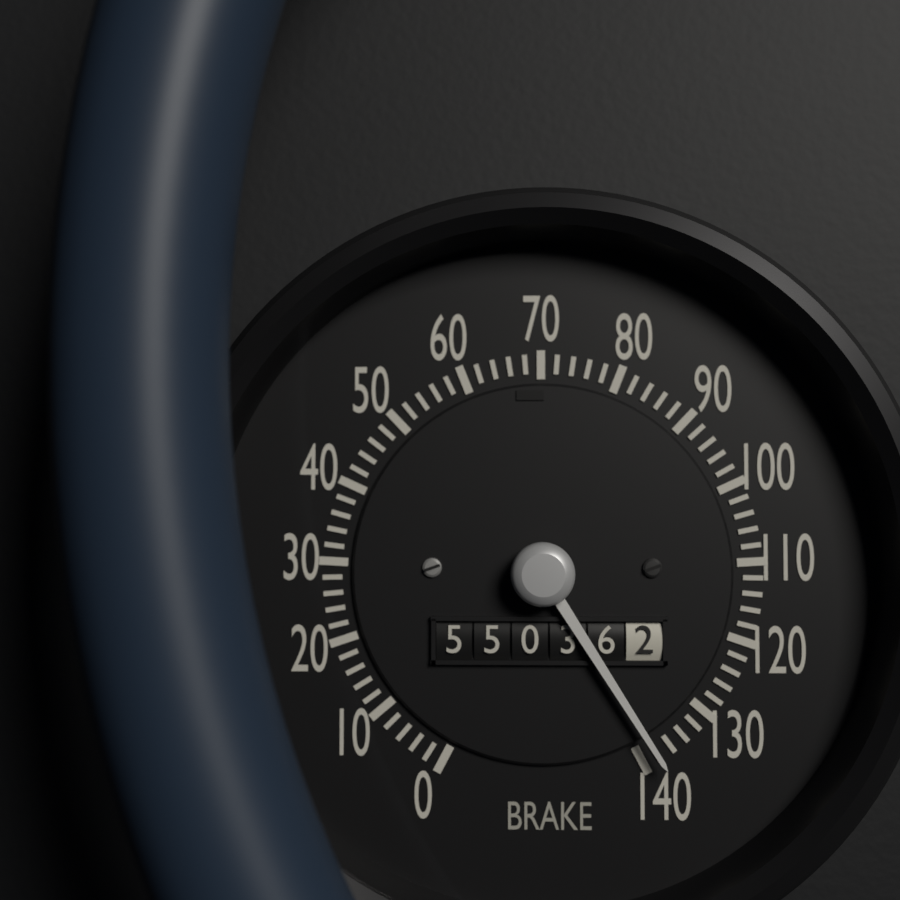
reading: 138 (no unit)
